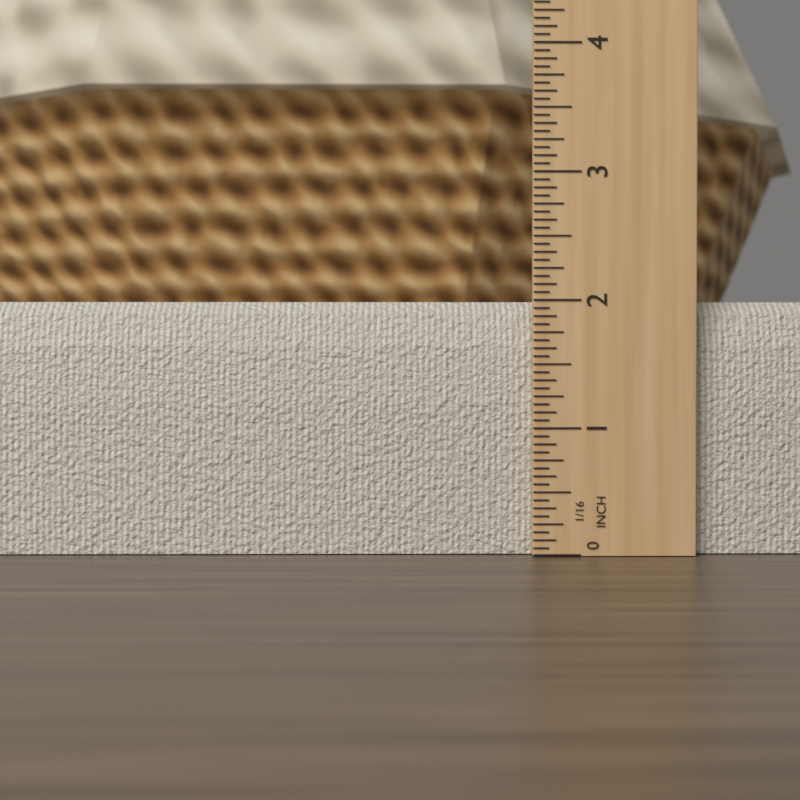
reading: 2.0000 in
